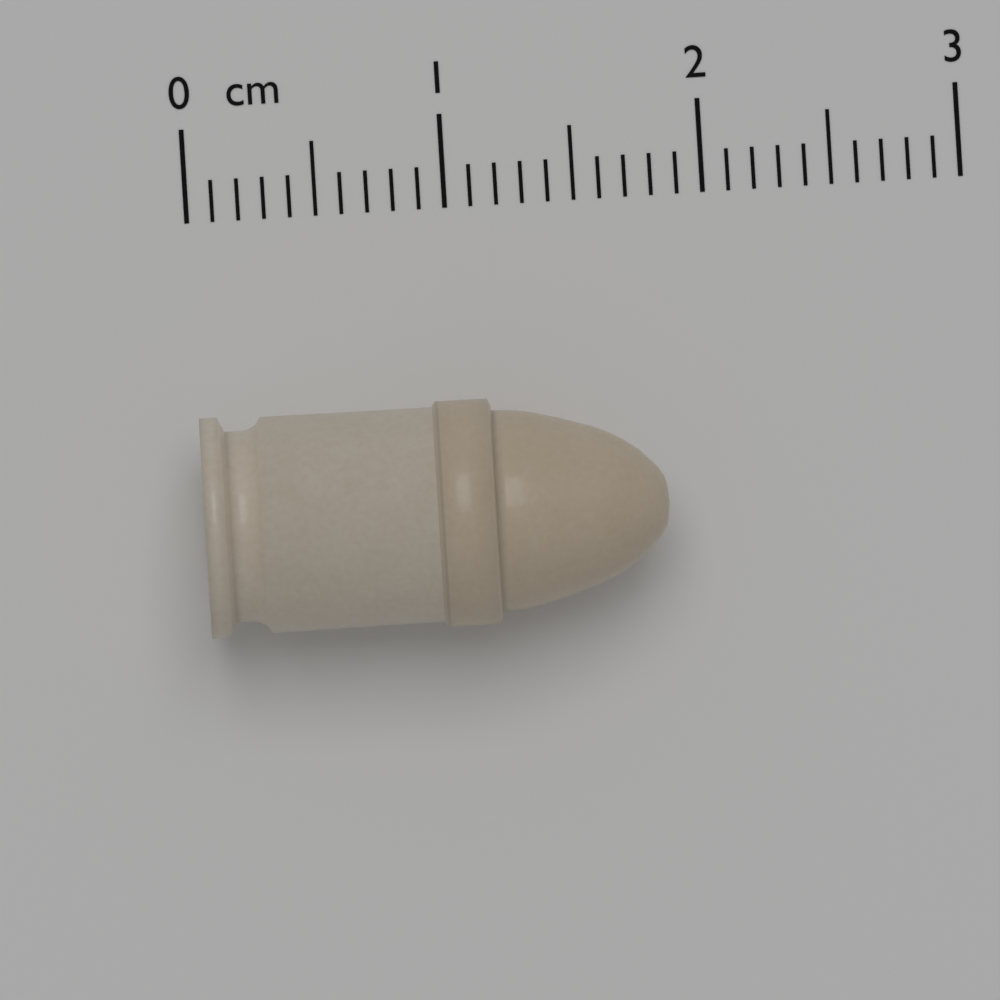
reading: 1.8 cm
